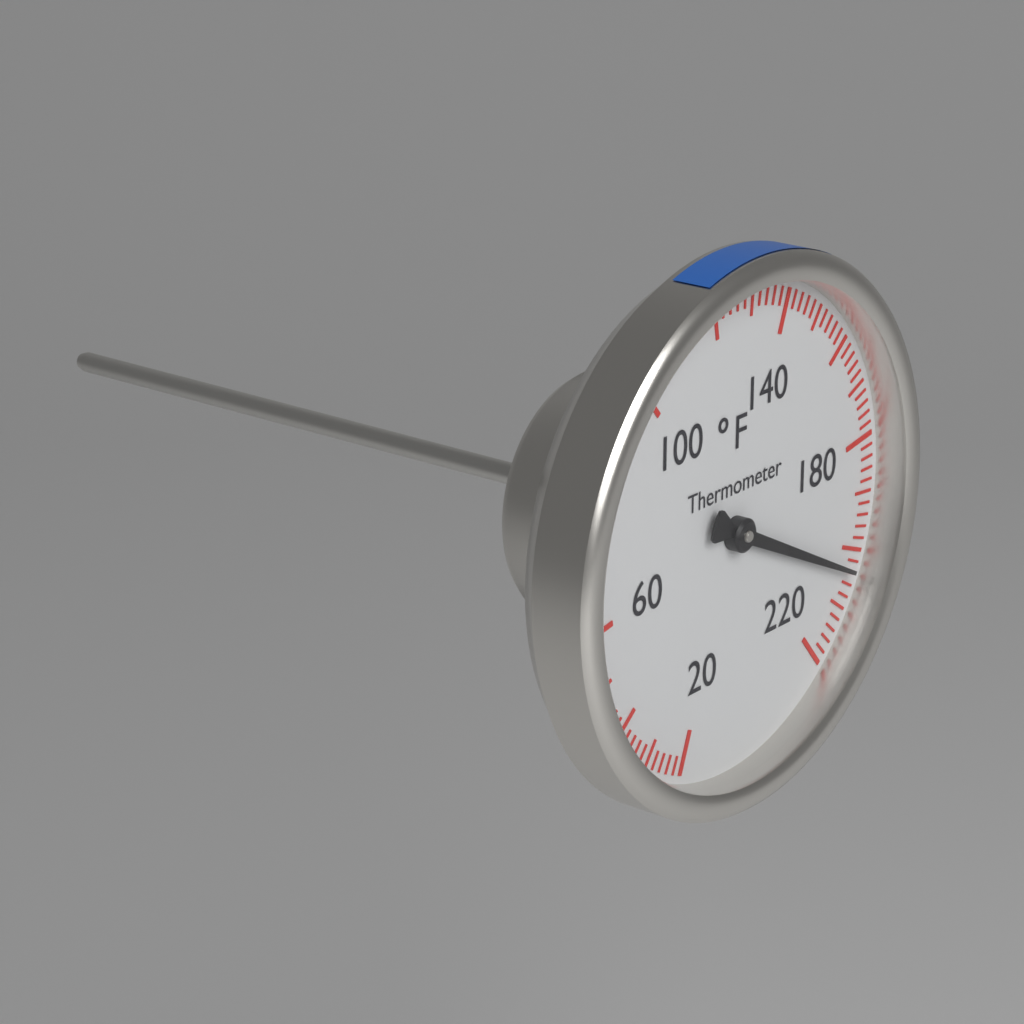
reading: 204 °F
